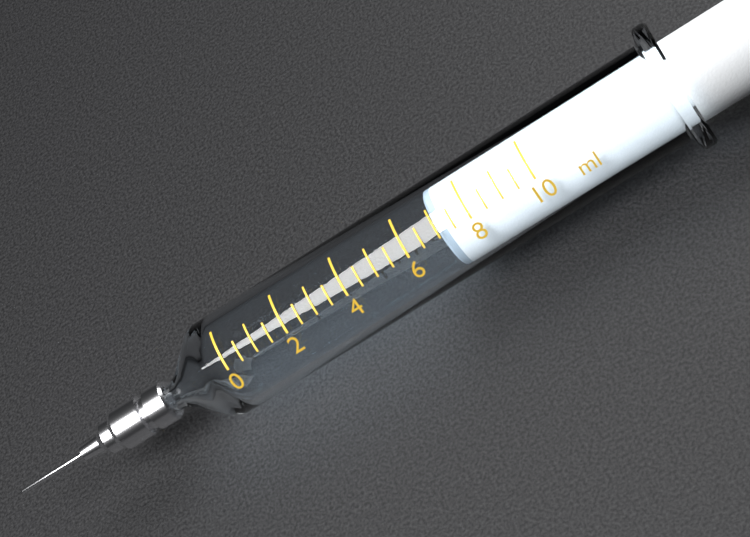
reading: 7.0 ml
